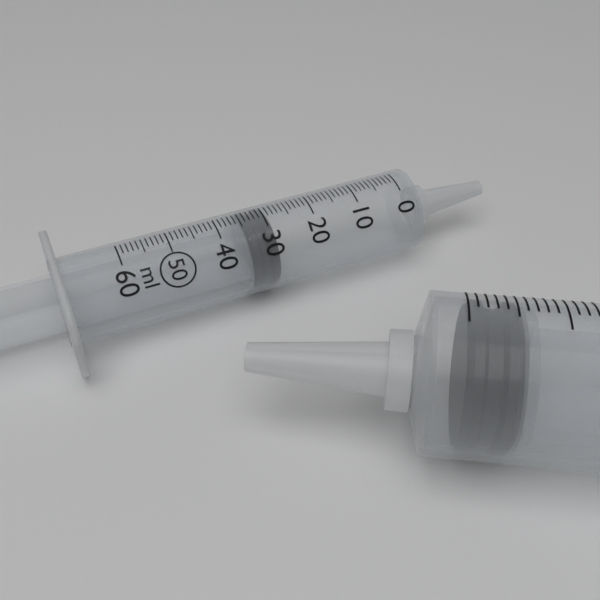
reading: 29 ml
